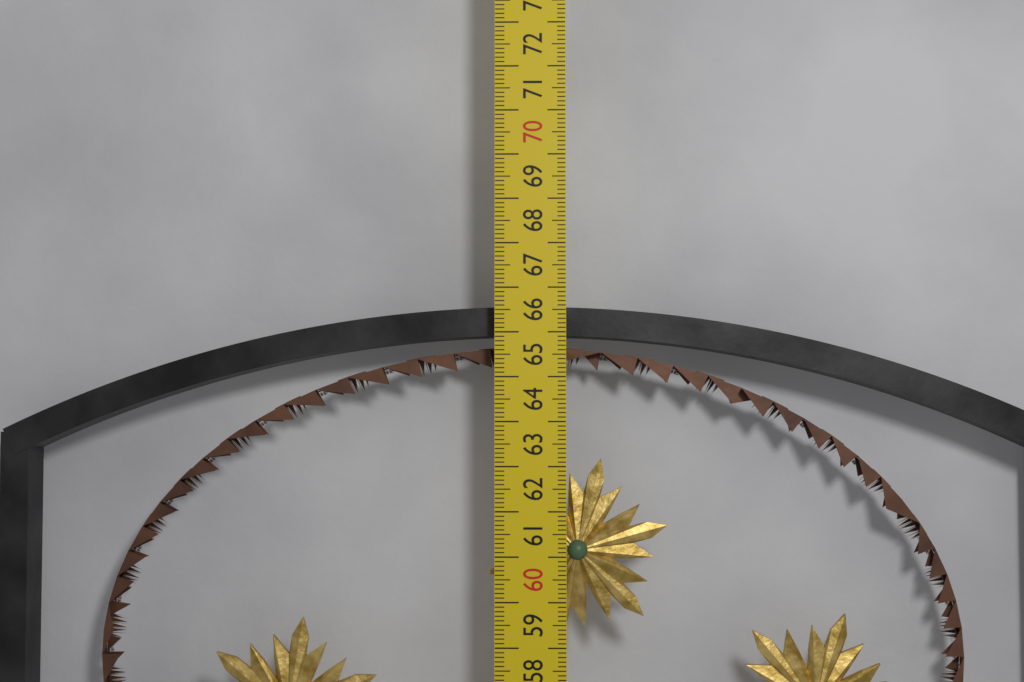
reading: 65.6 cm
